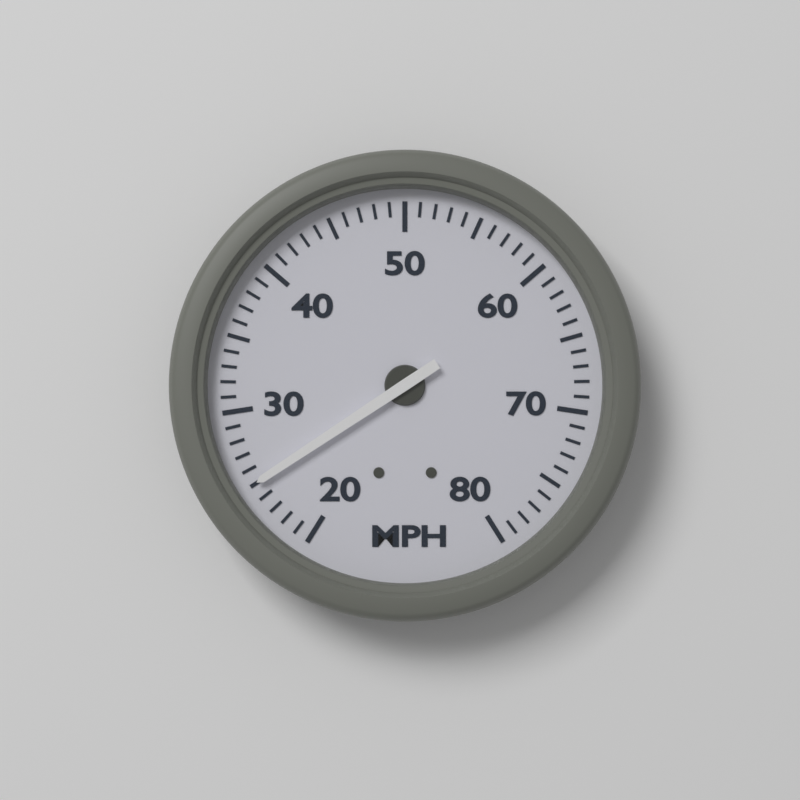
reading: 25 MPH
